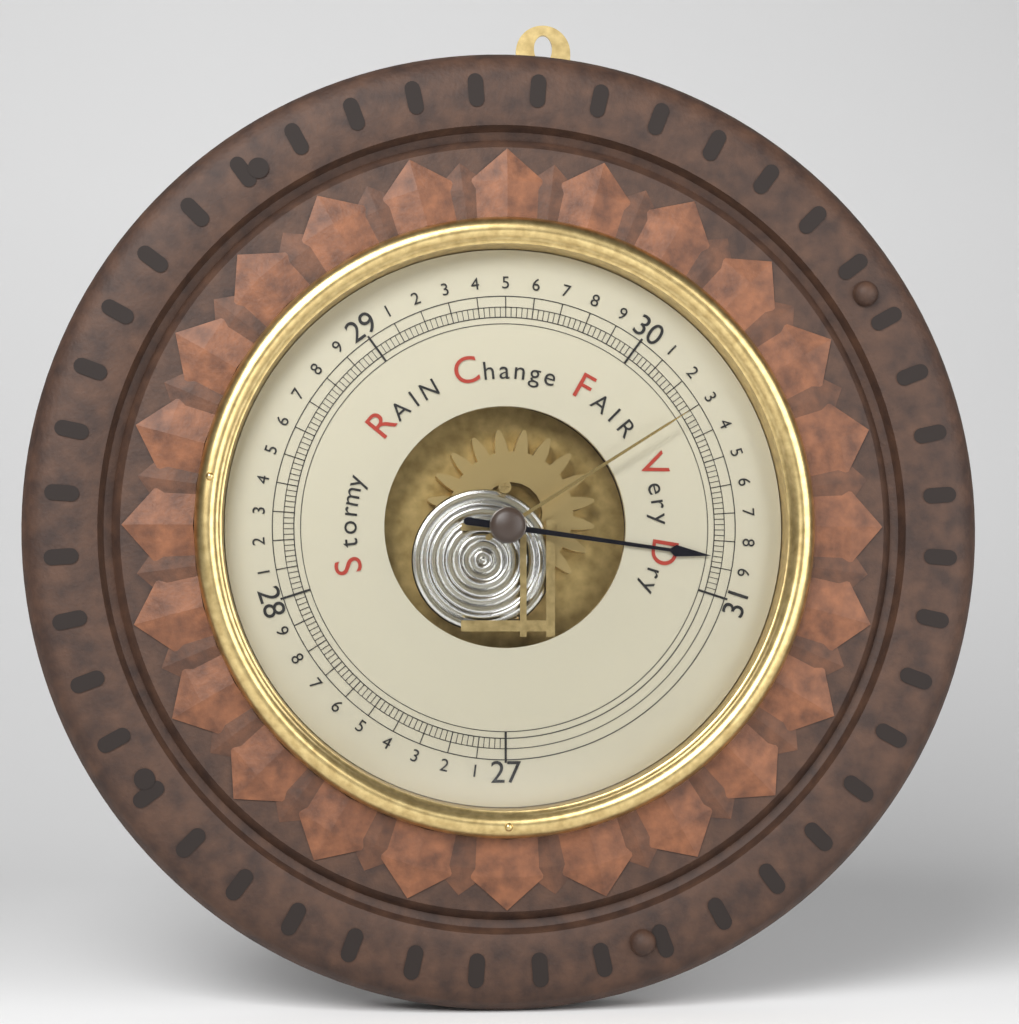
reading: 30.86 inHg
